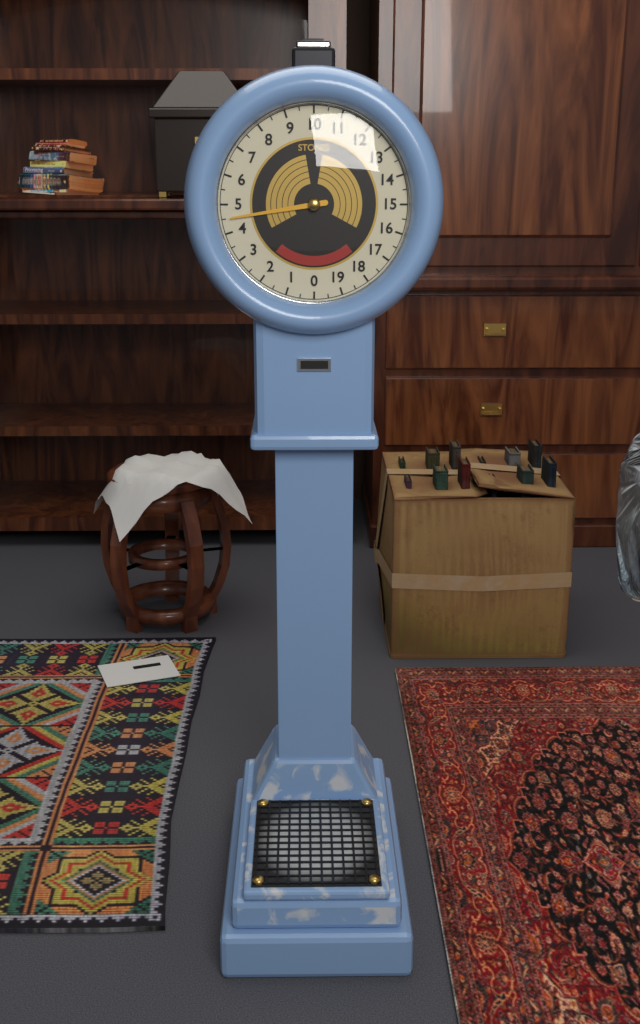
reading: 4.5 stones
